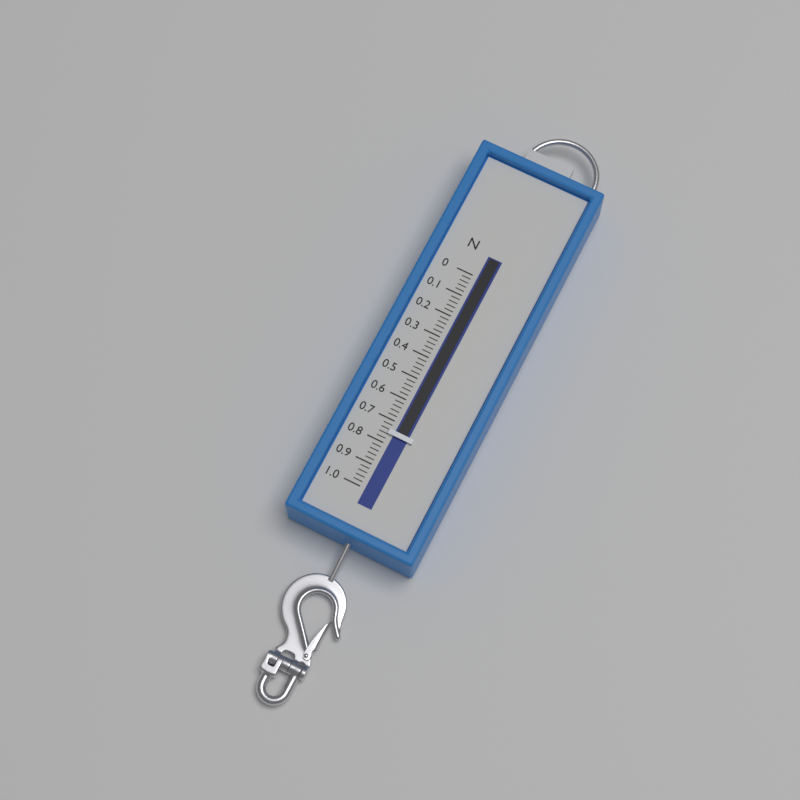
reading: 0.76 N
